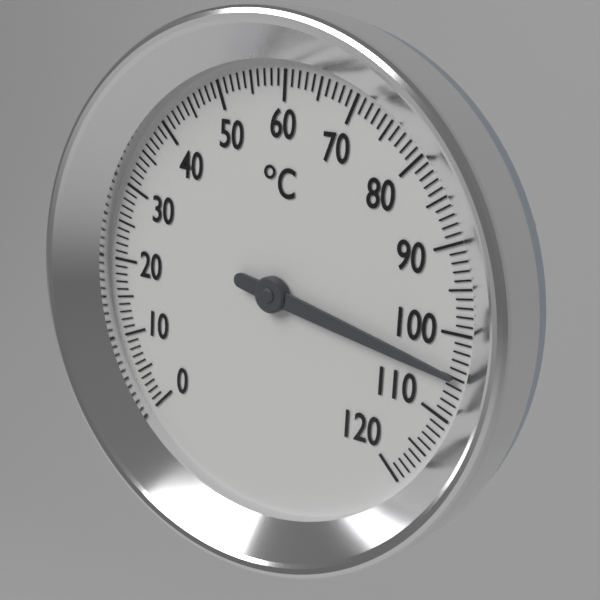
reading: 105 °C
